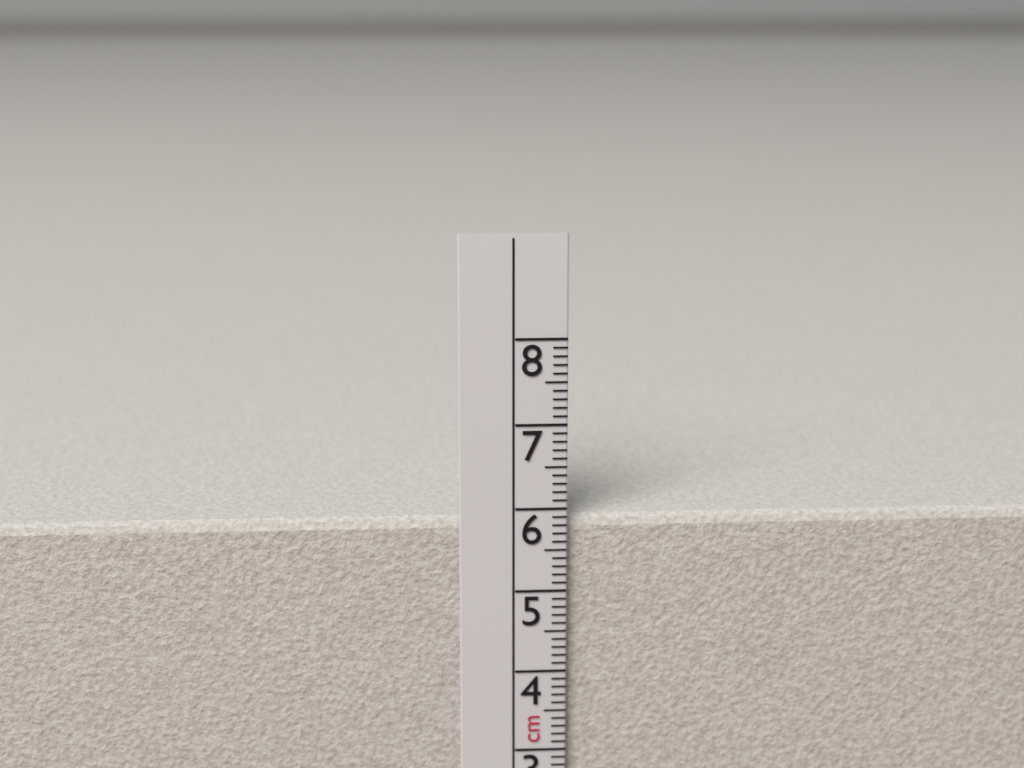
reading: 5.9 cm
